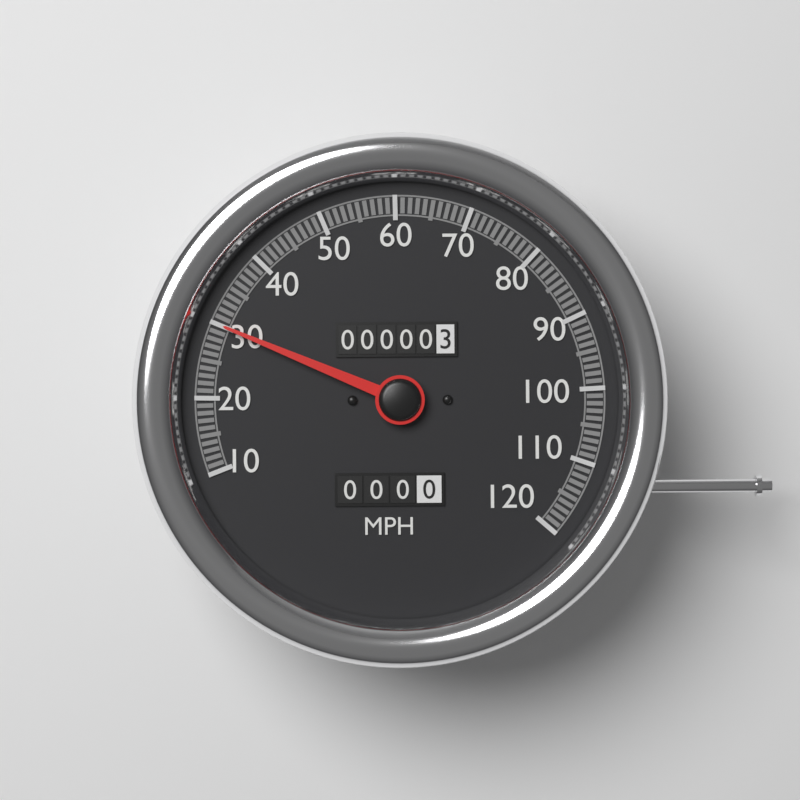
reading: 30 MPH
